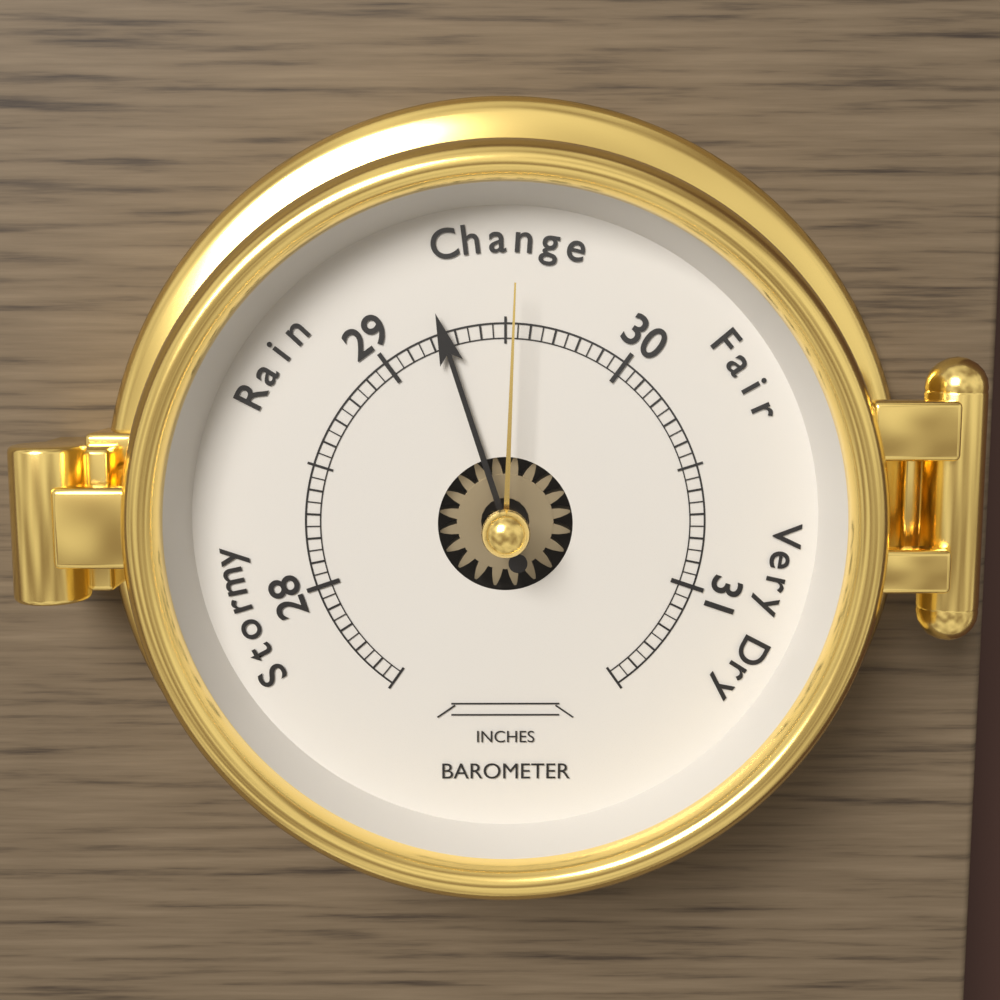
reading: 29.25 inches
